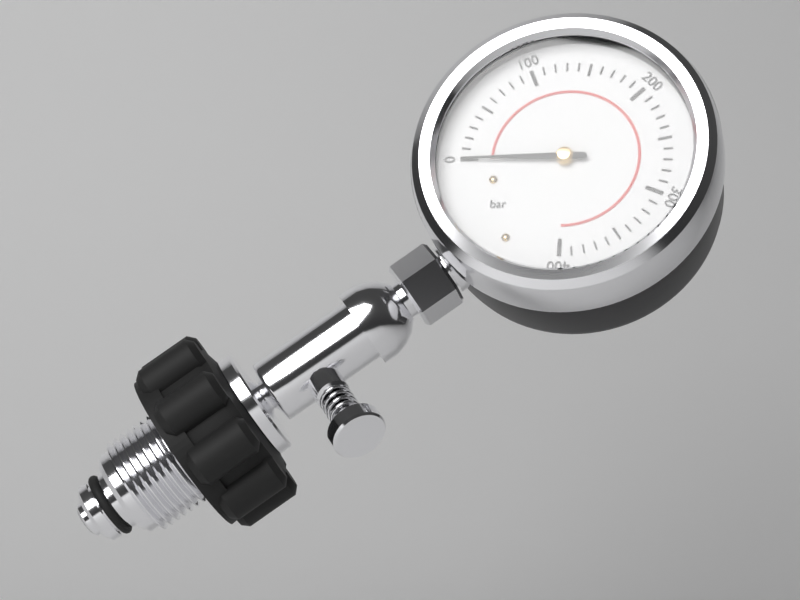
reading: 0 bar
